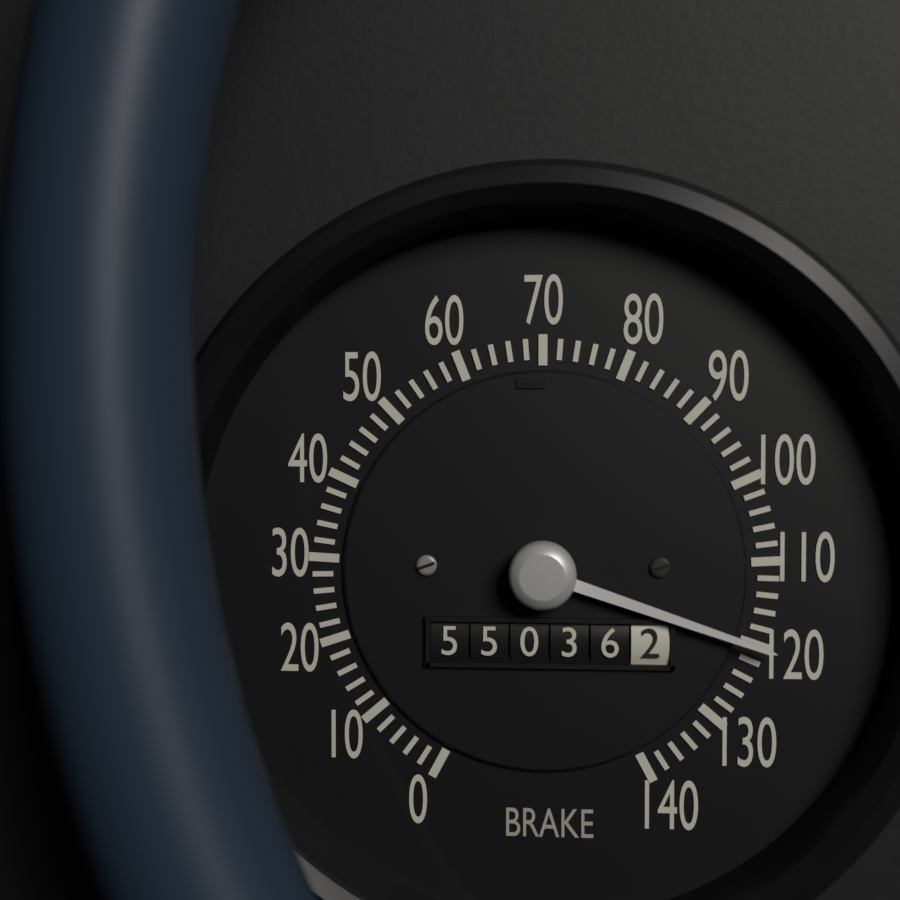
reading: 120 (no unit)
